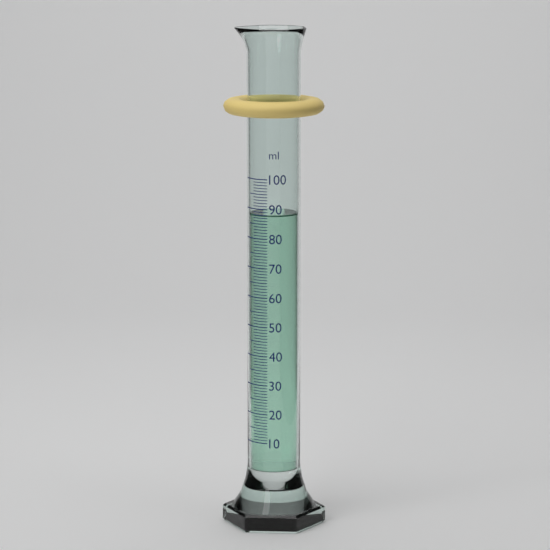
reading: 88 ml
